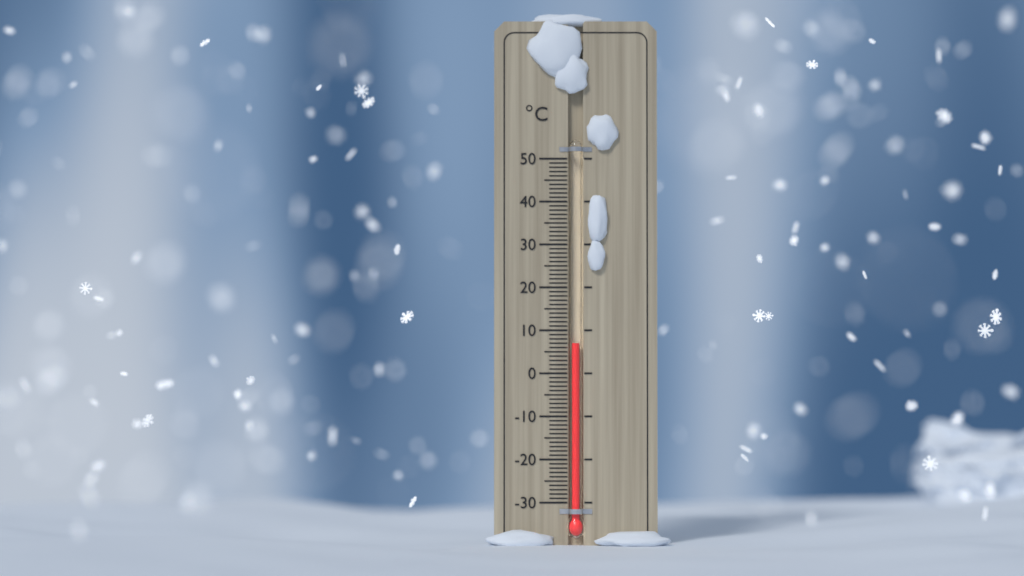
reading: 7 °C
